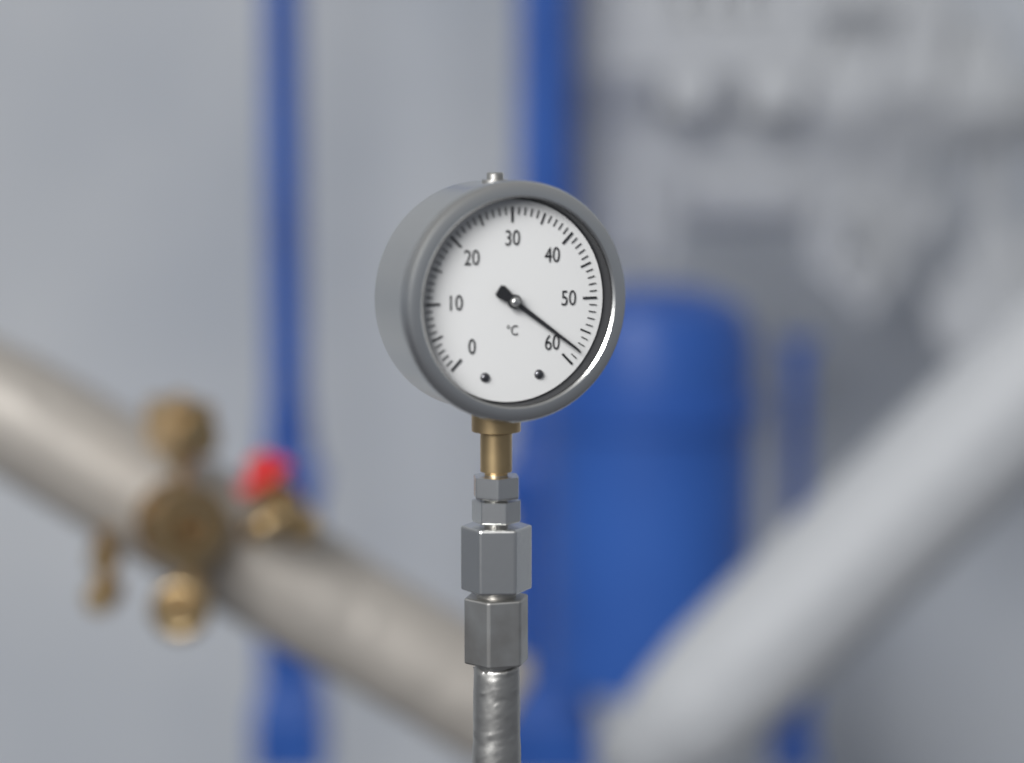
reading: 58 °C
